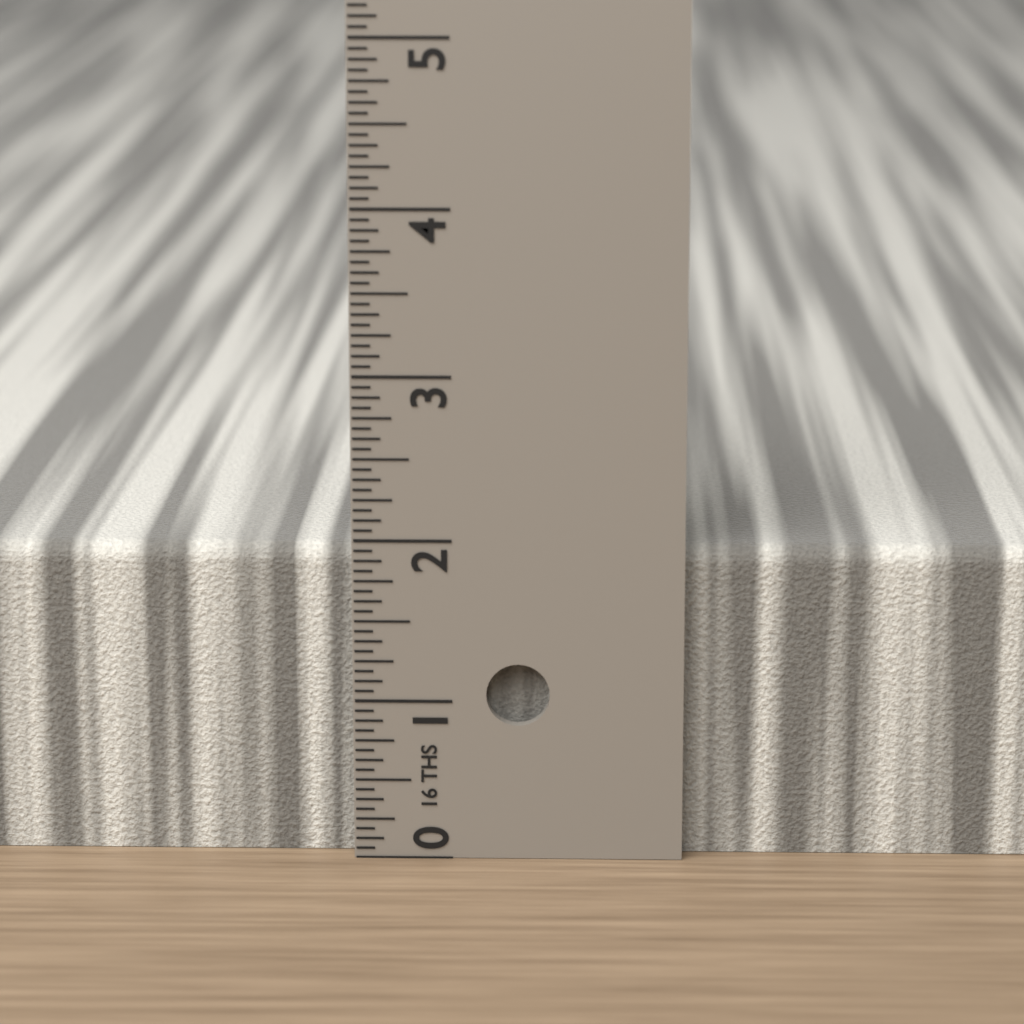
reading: 1.9375 in
